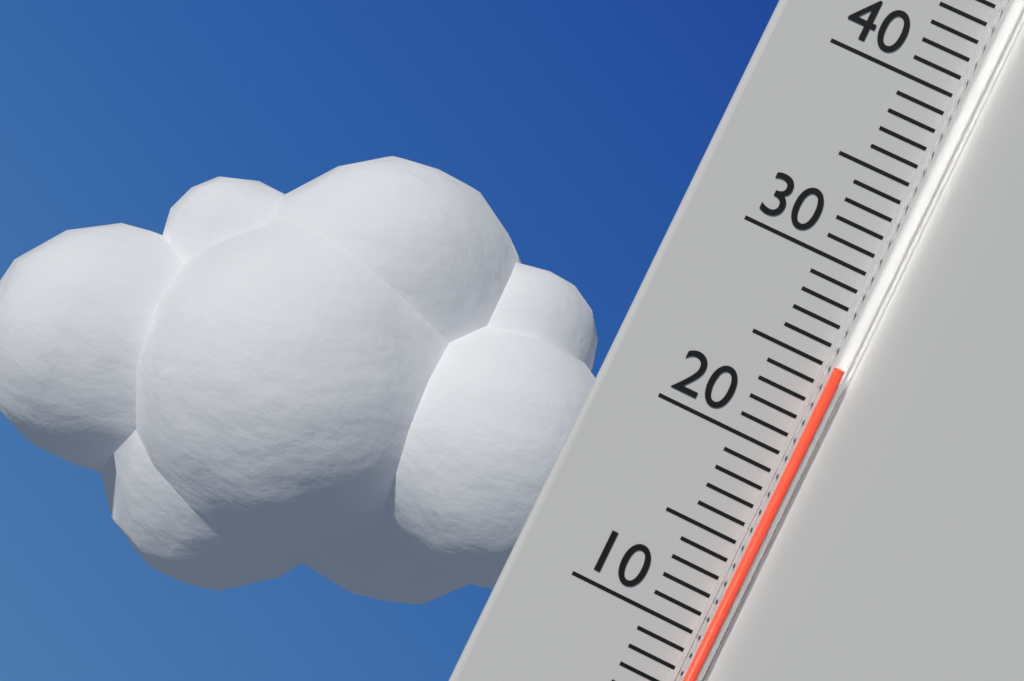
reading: 25 °C
